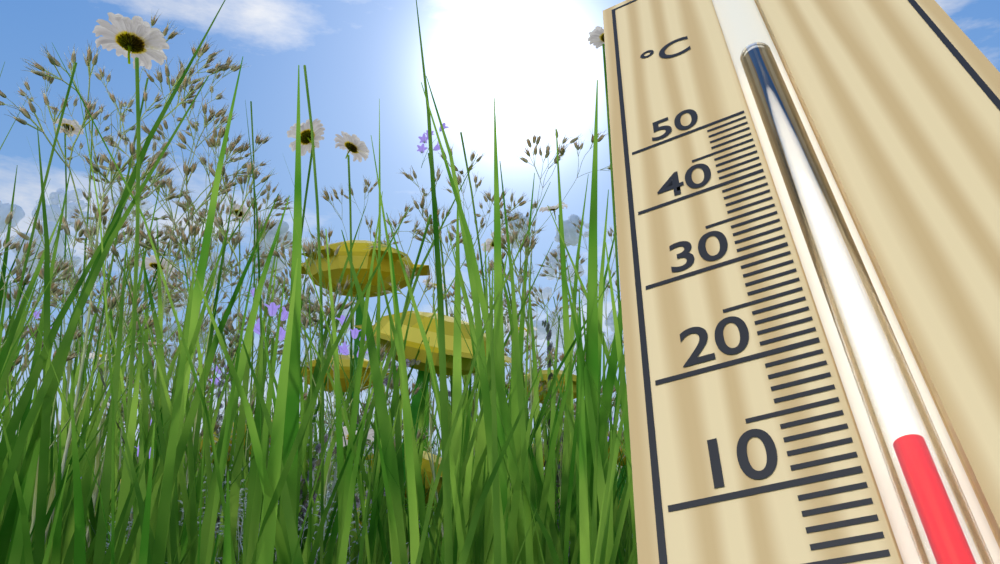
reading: 11 °C
